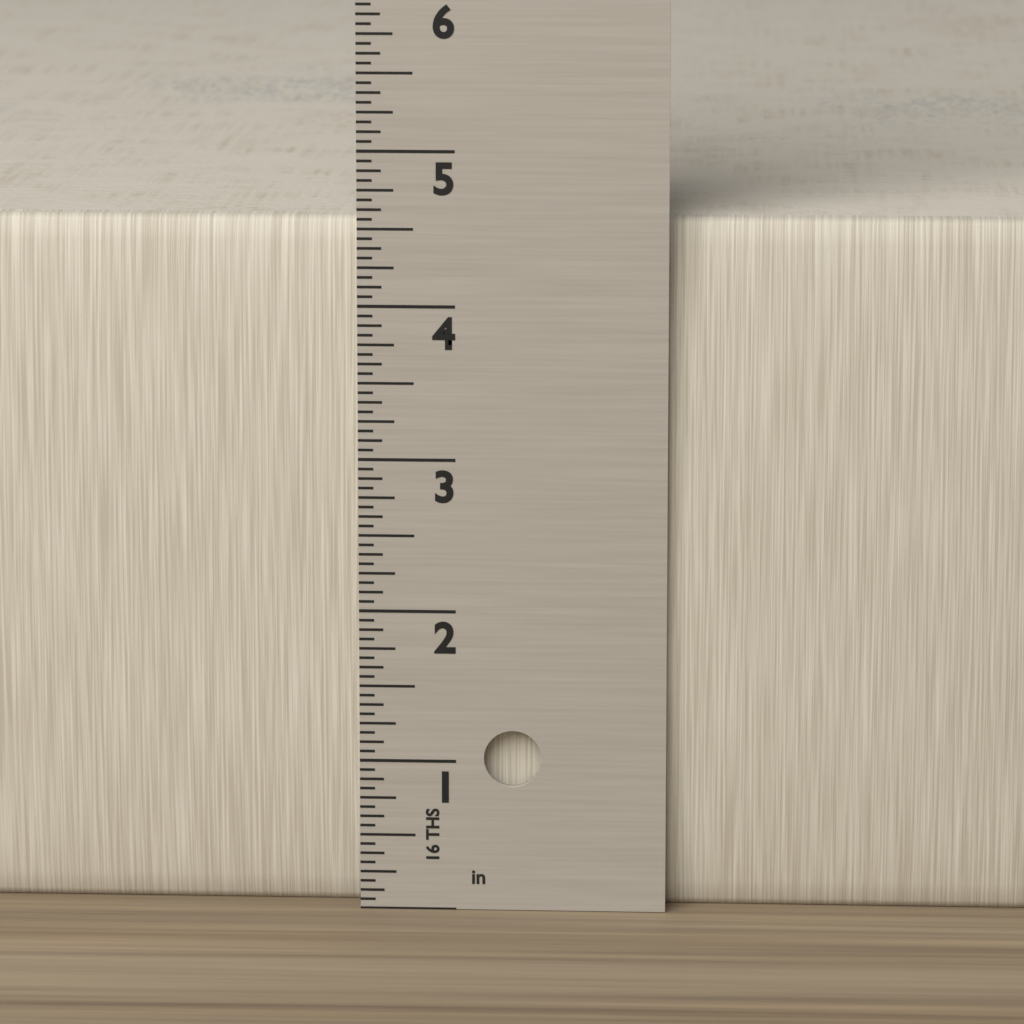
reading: 4.5625 in
